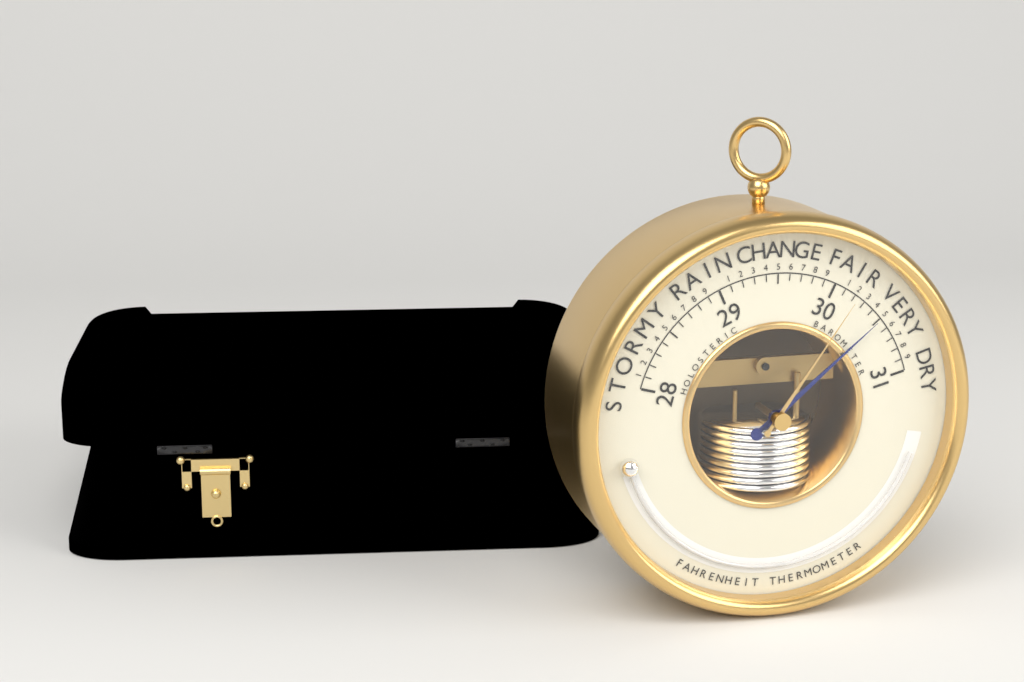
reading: 30.5 inHg
